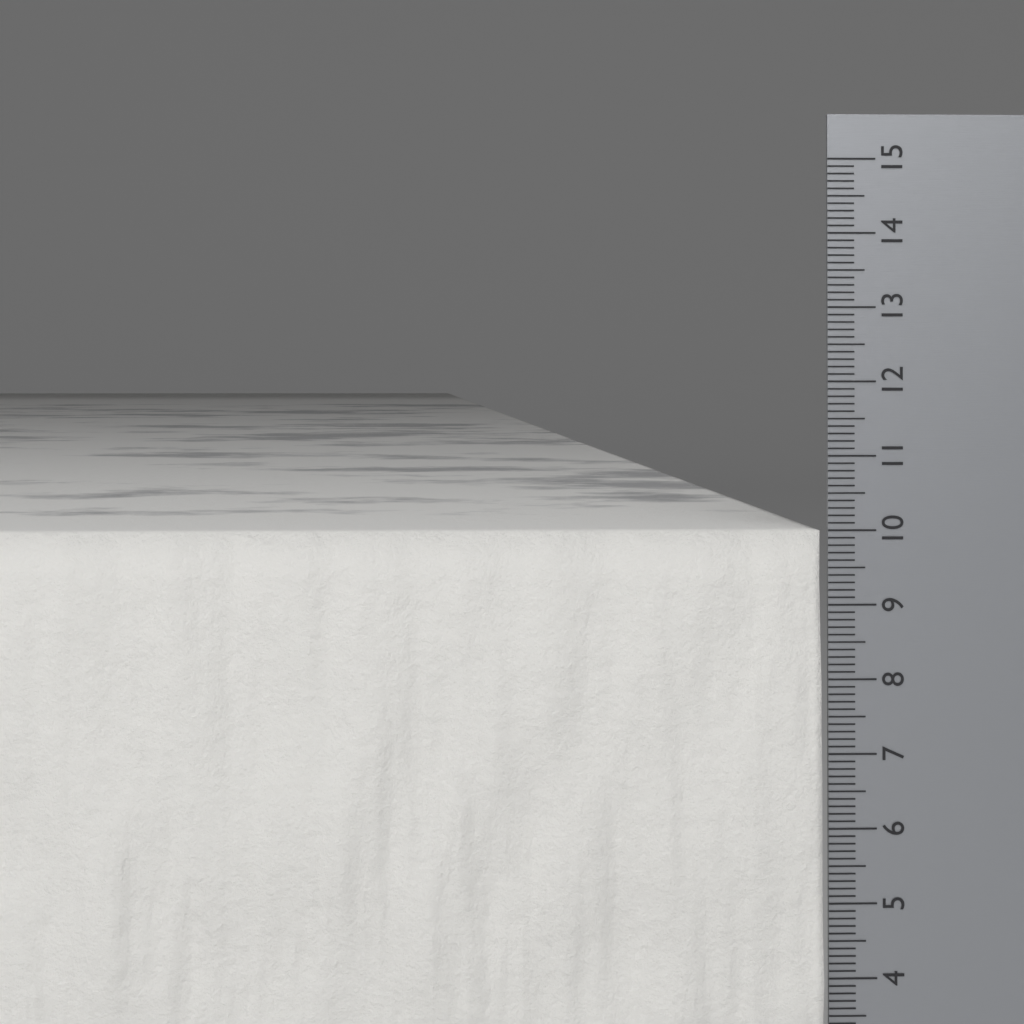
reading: 10.0 cm
